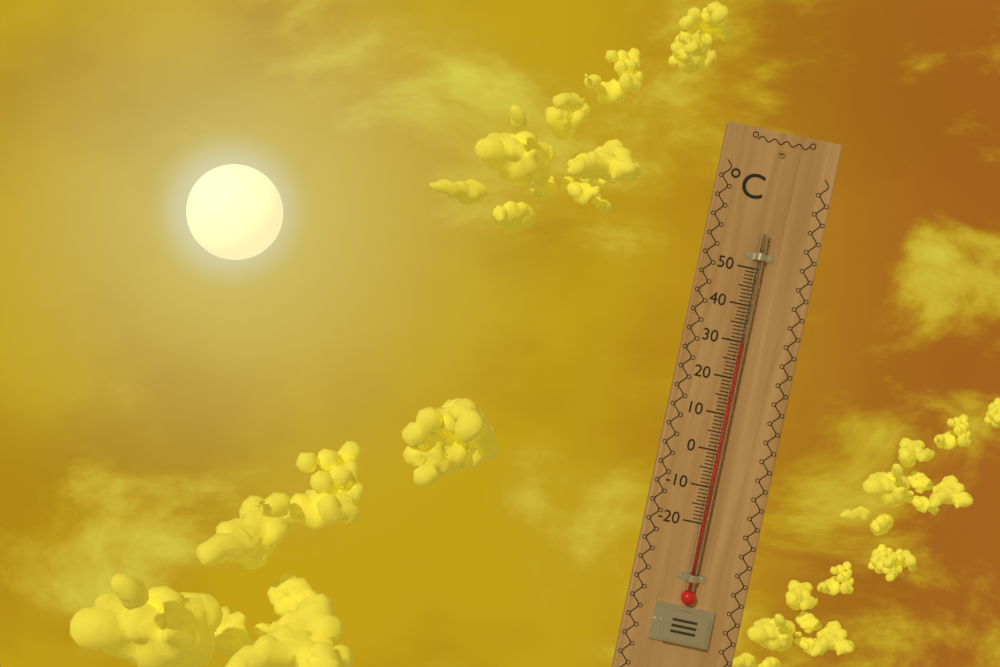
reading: 30 °C
